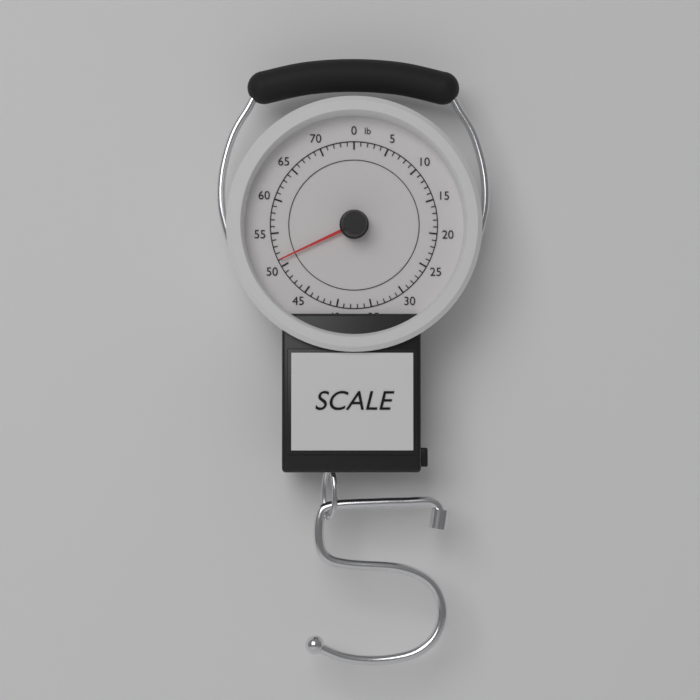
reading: 51 lb
